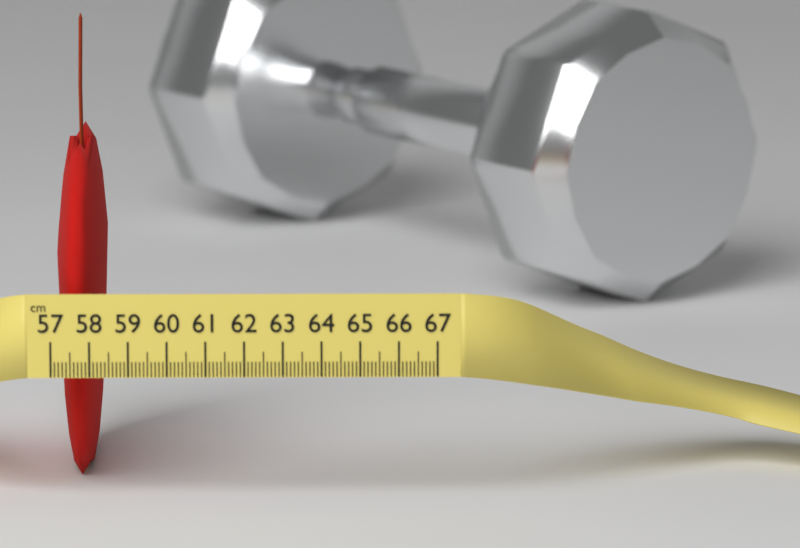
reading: 58.3 cm
